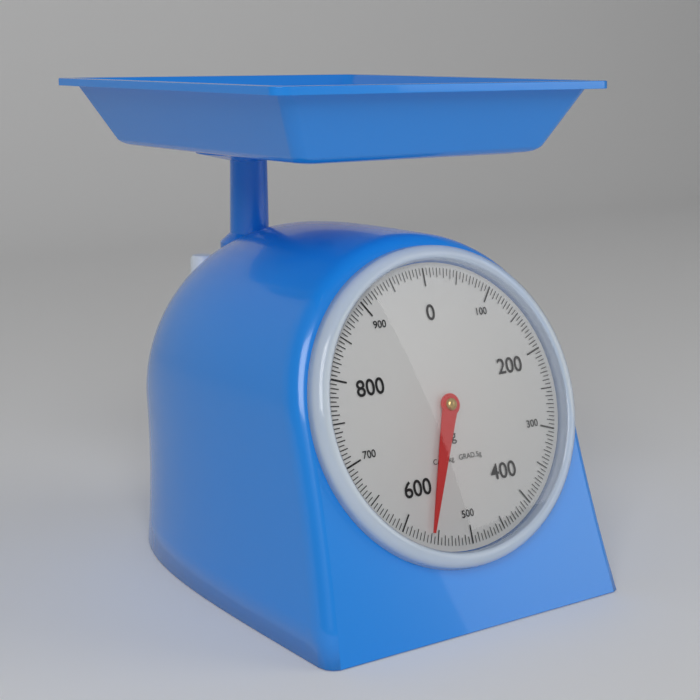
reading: 560 g
